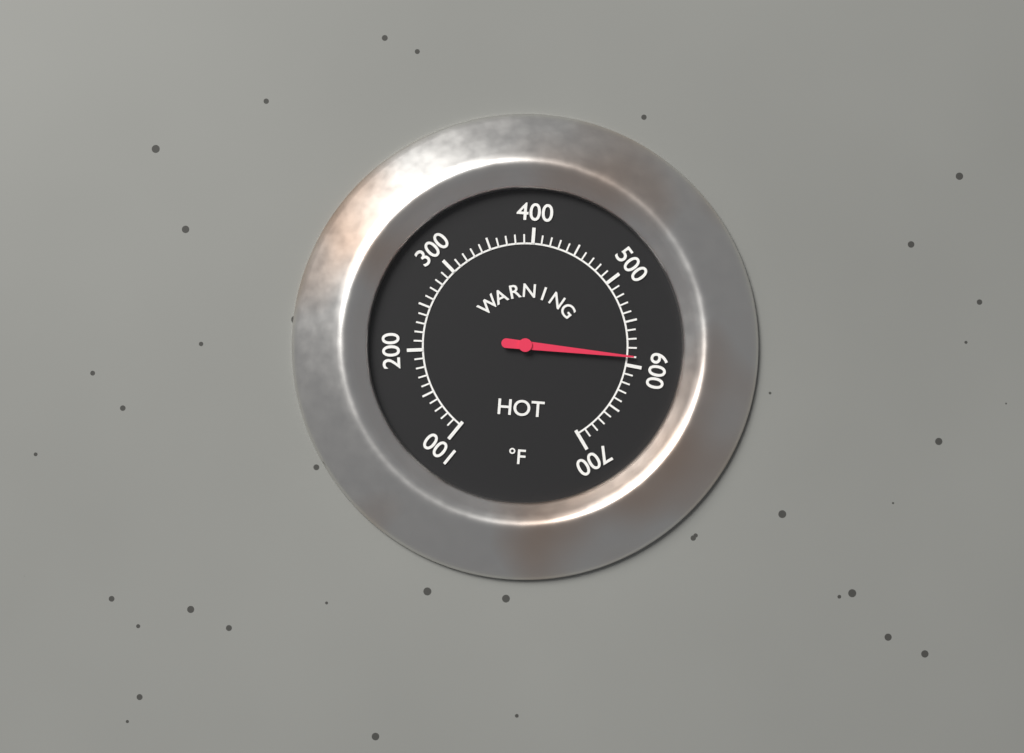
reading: 590 °F
